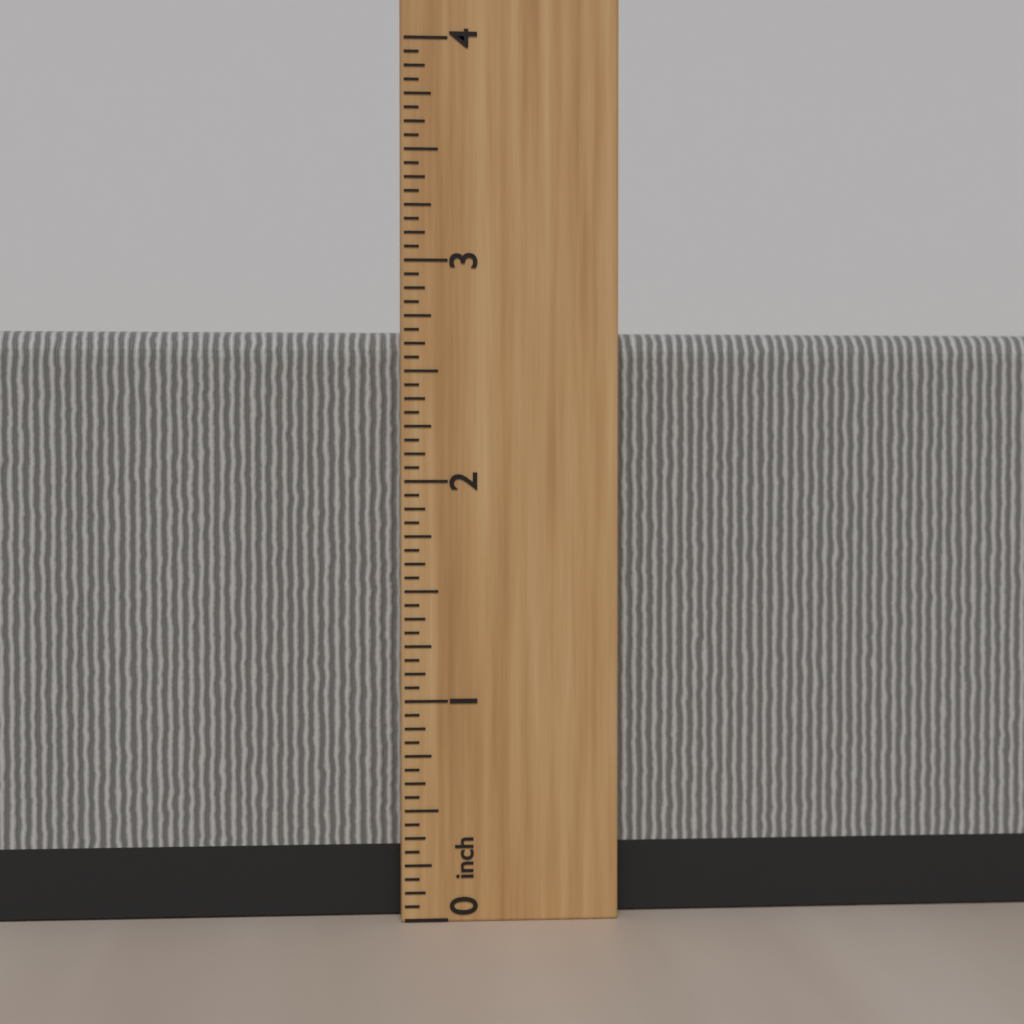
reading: 2.6875 inch
